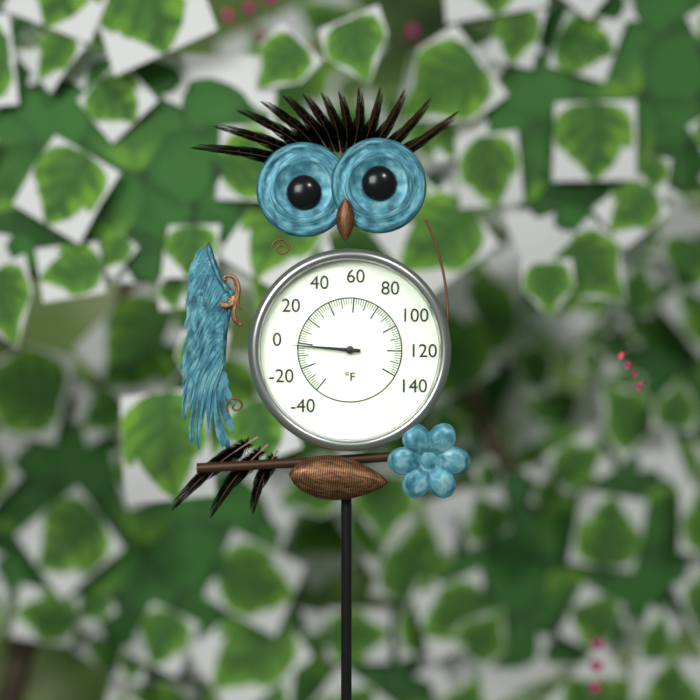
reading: -2 °F
